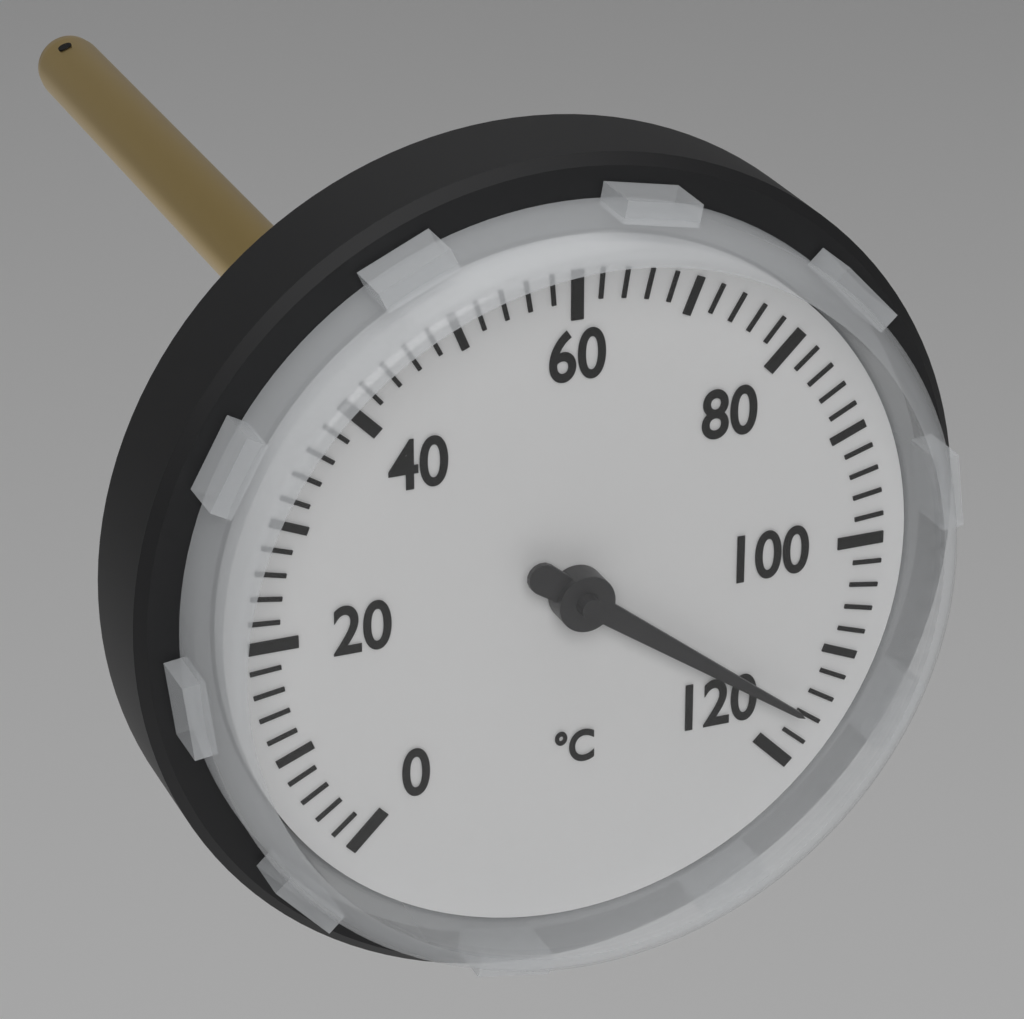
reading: 116 °C
